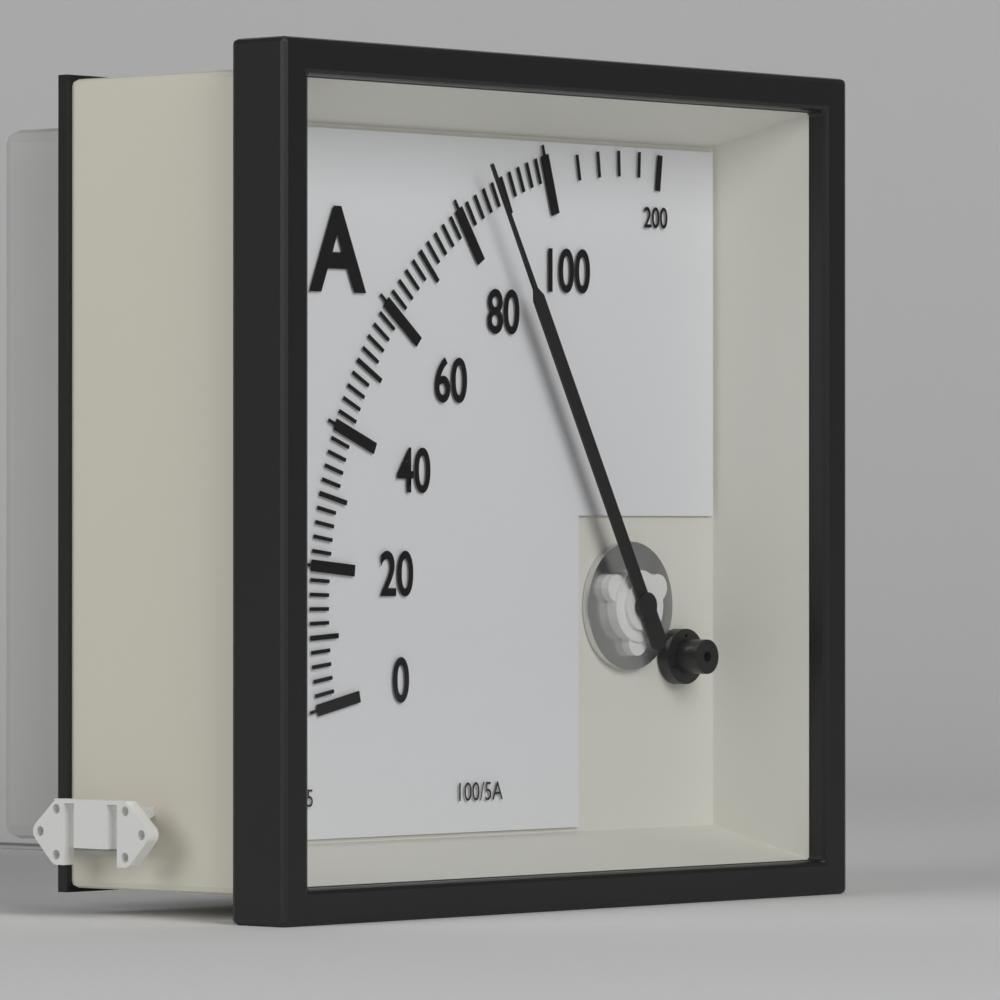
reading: 86 A
